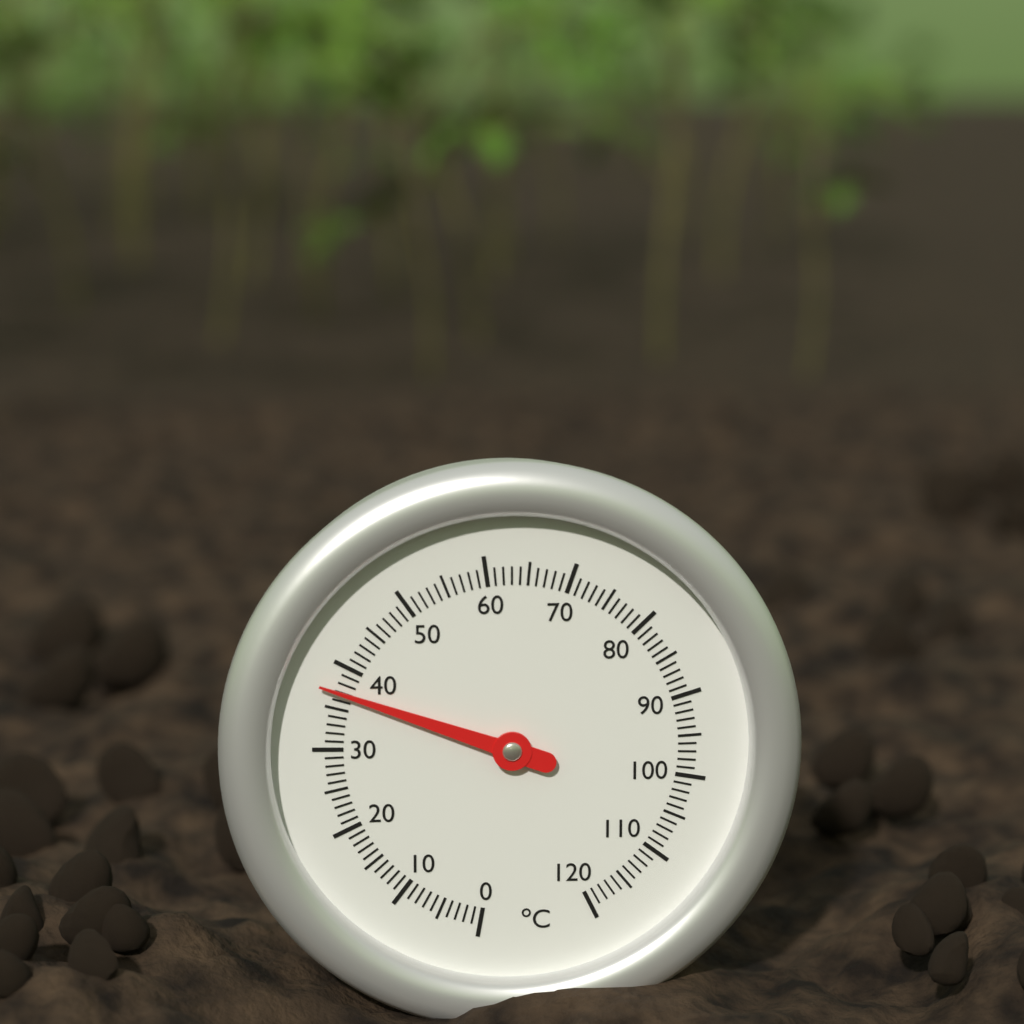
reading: 37 °C
